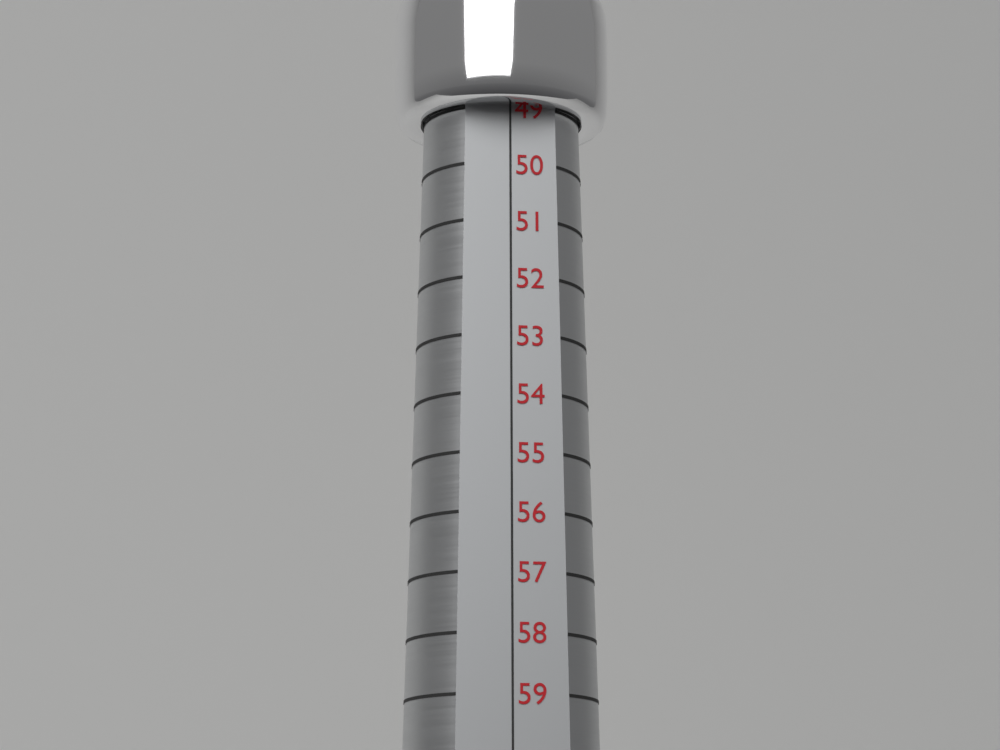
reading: 49 (no unit)
